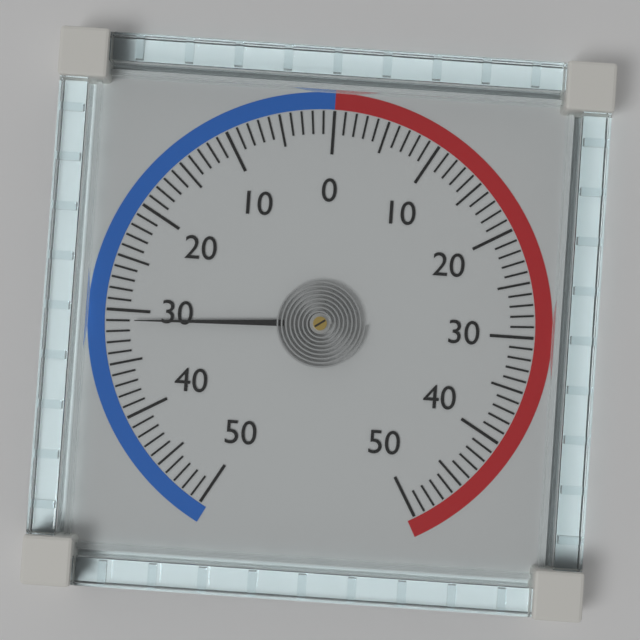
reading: -31 (no unit)
